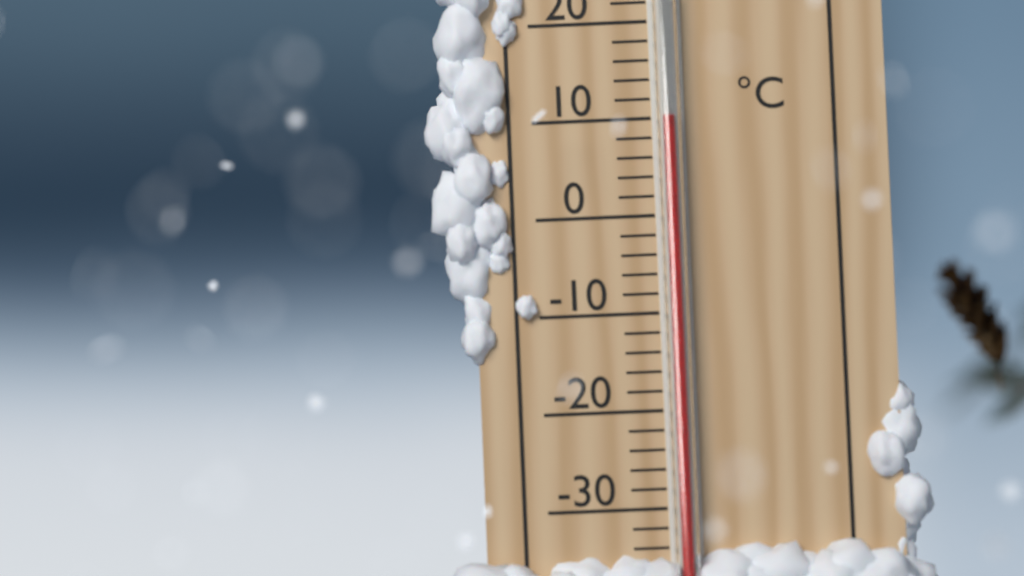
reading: 10 °C
